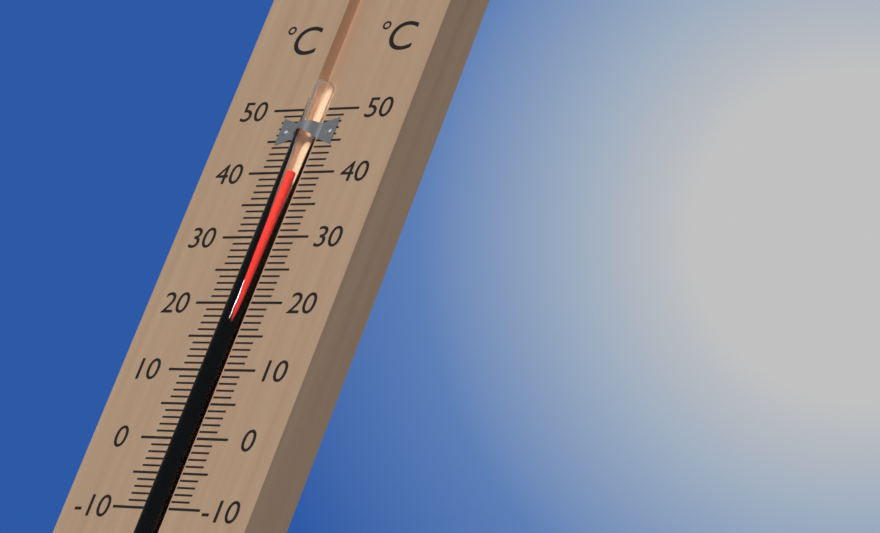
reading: 40 °C
